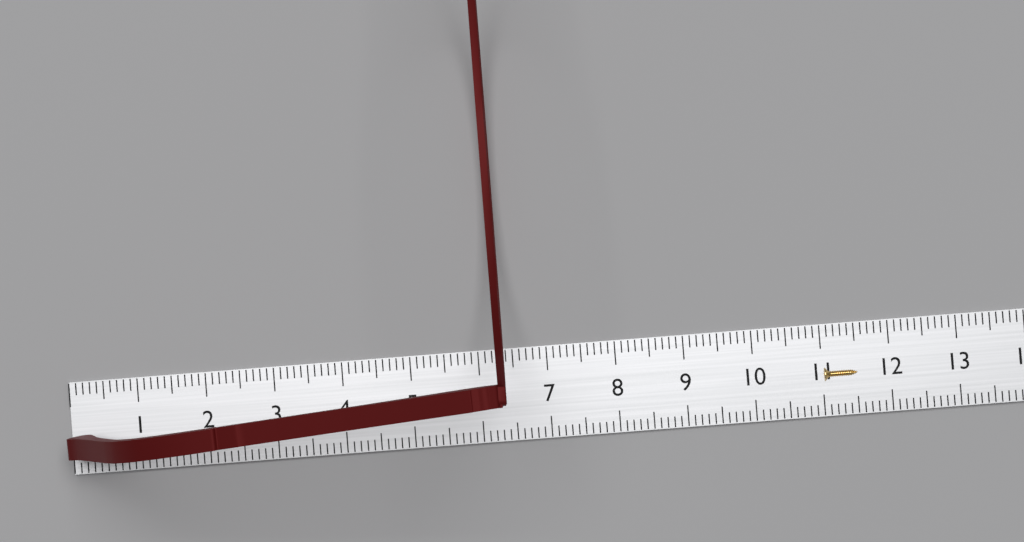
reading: 6.4 cm
